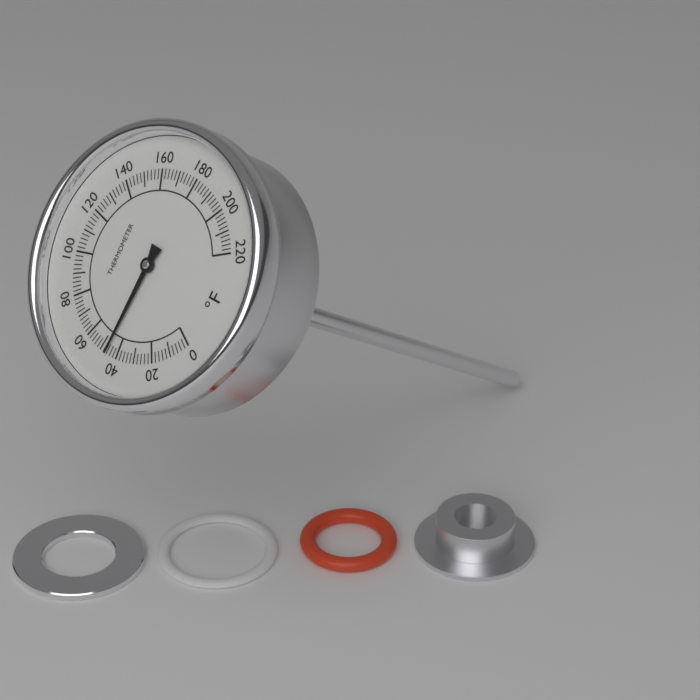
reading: 46 °F
